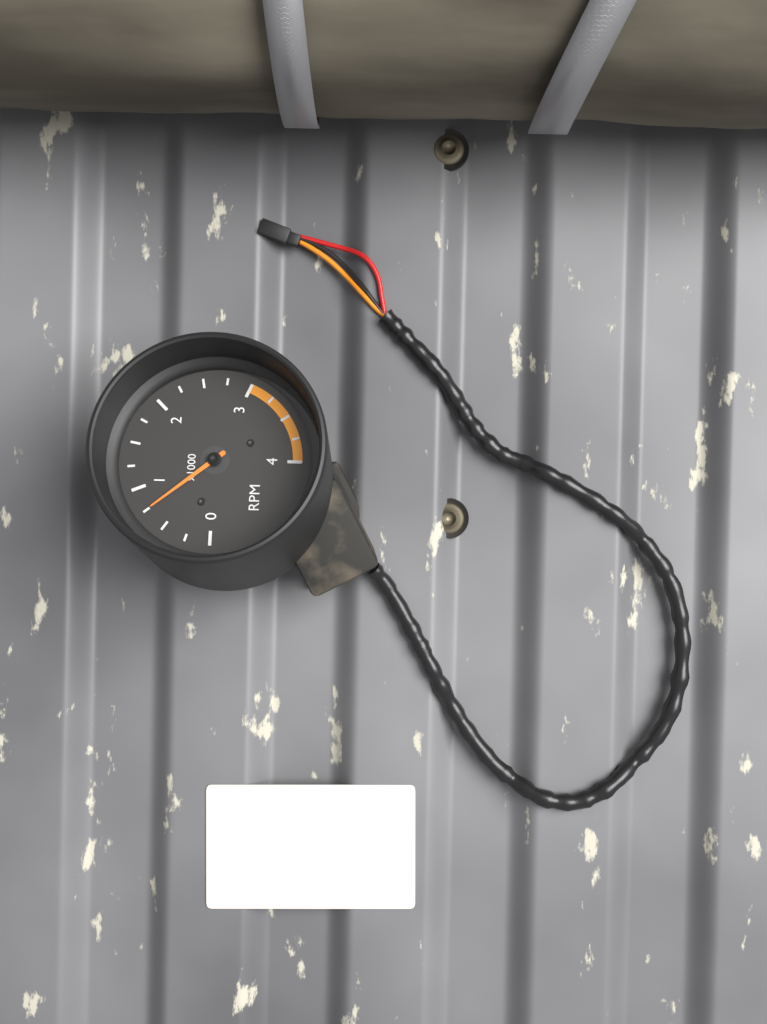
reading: 0.75 x1000 RPM
